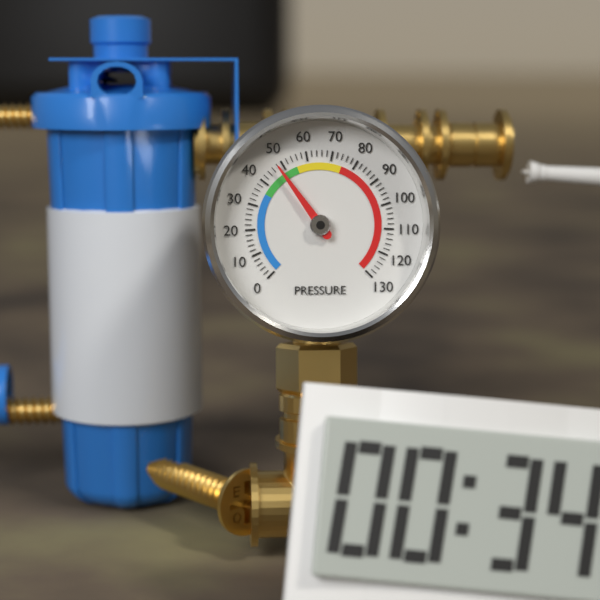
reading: 48 (no unit)
